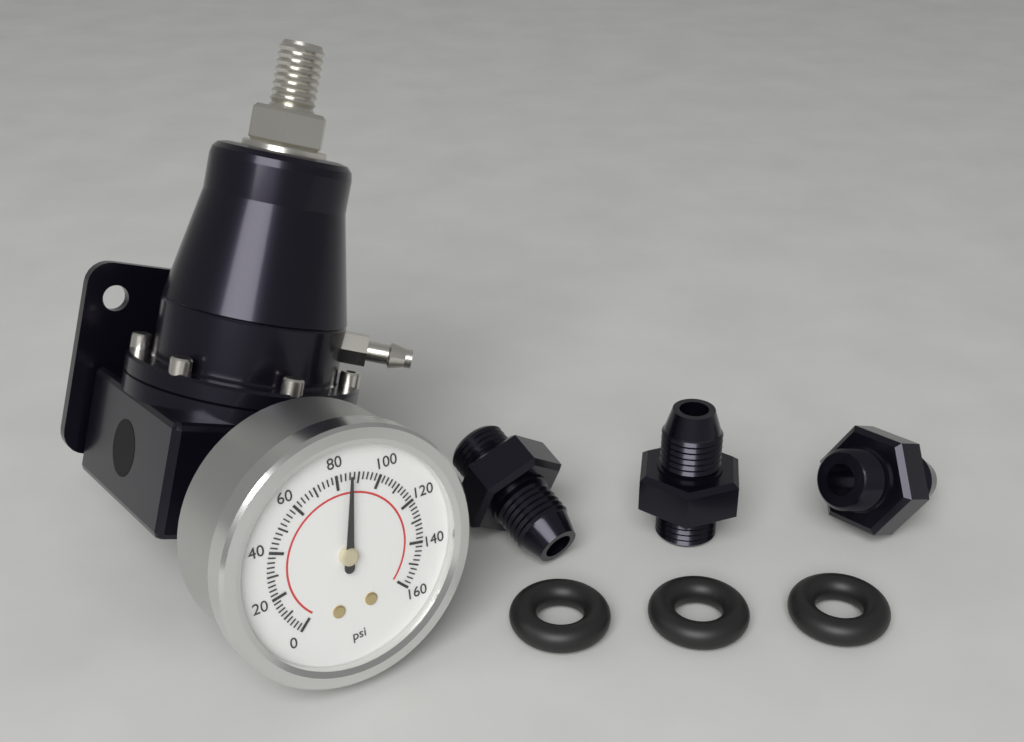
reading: 86 psi
